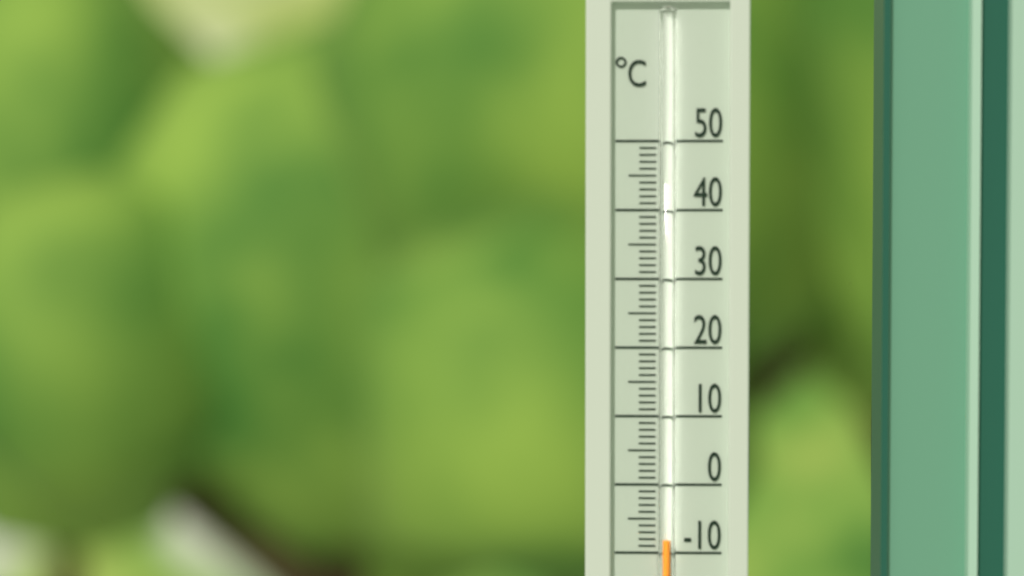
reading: -8 °C
